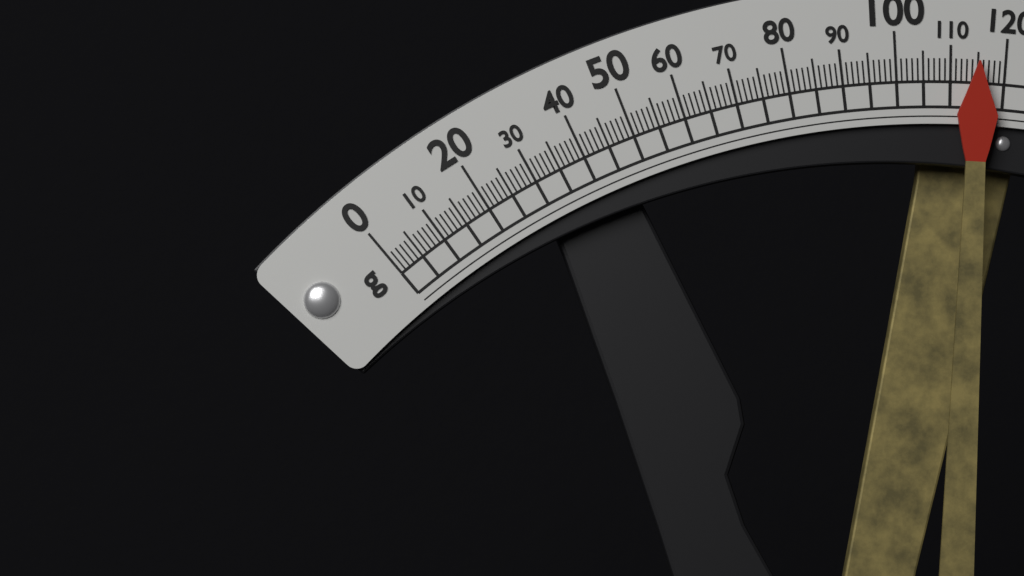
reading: 115 g
